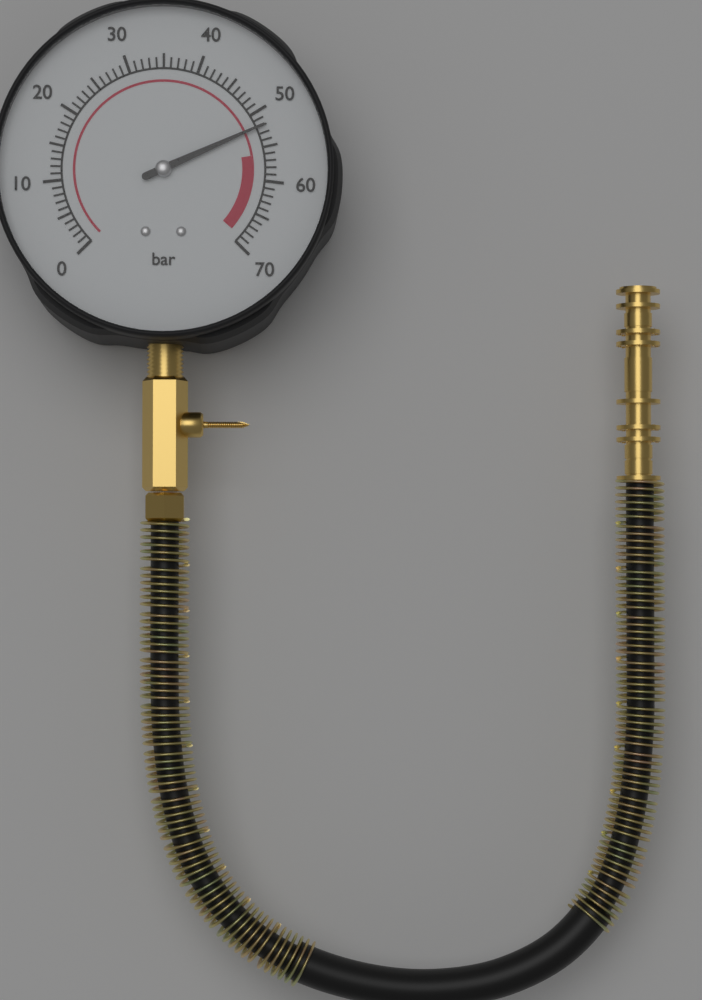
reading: 52 bar
